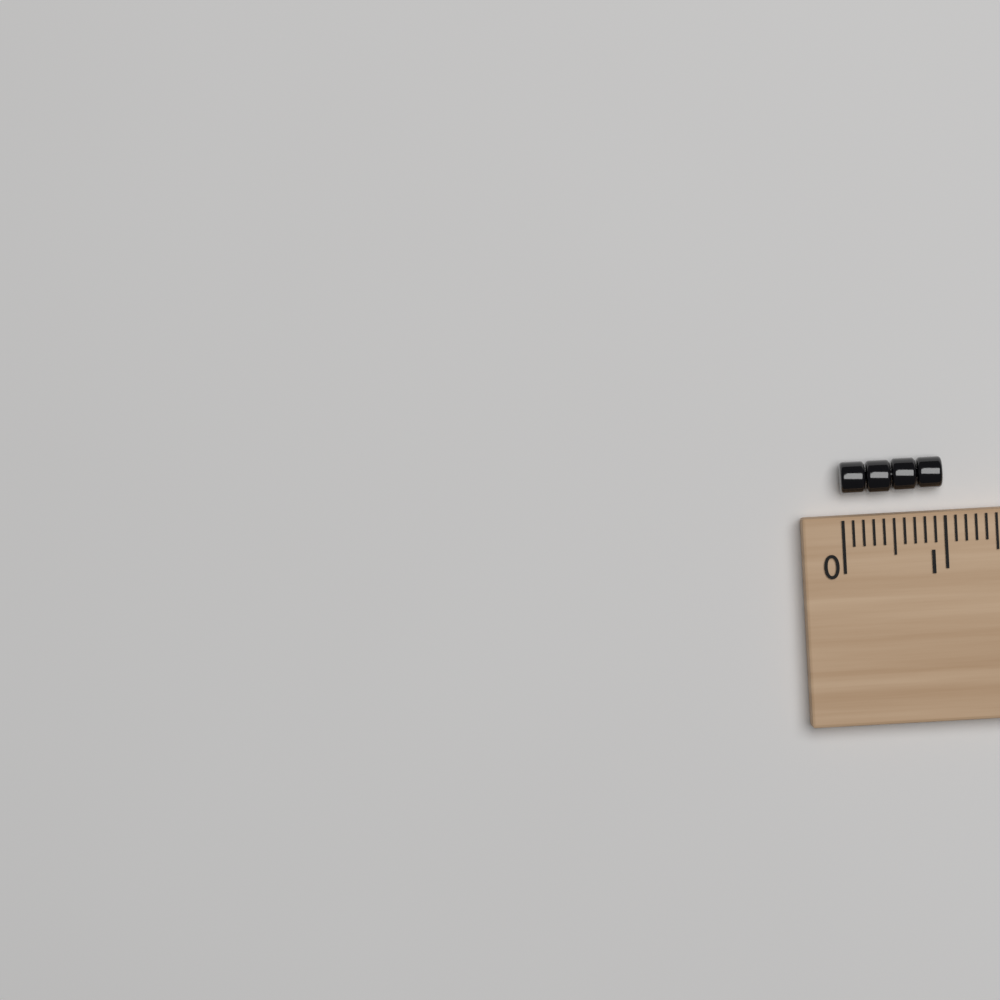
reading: 1.0 (no unit)
